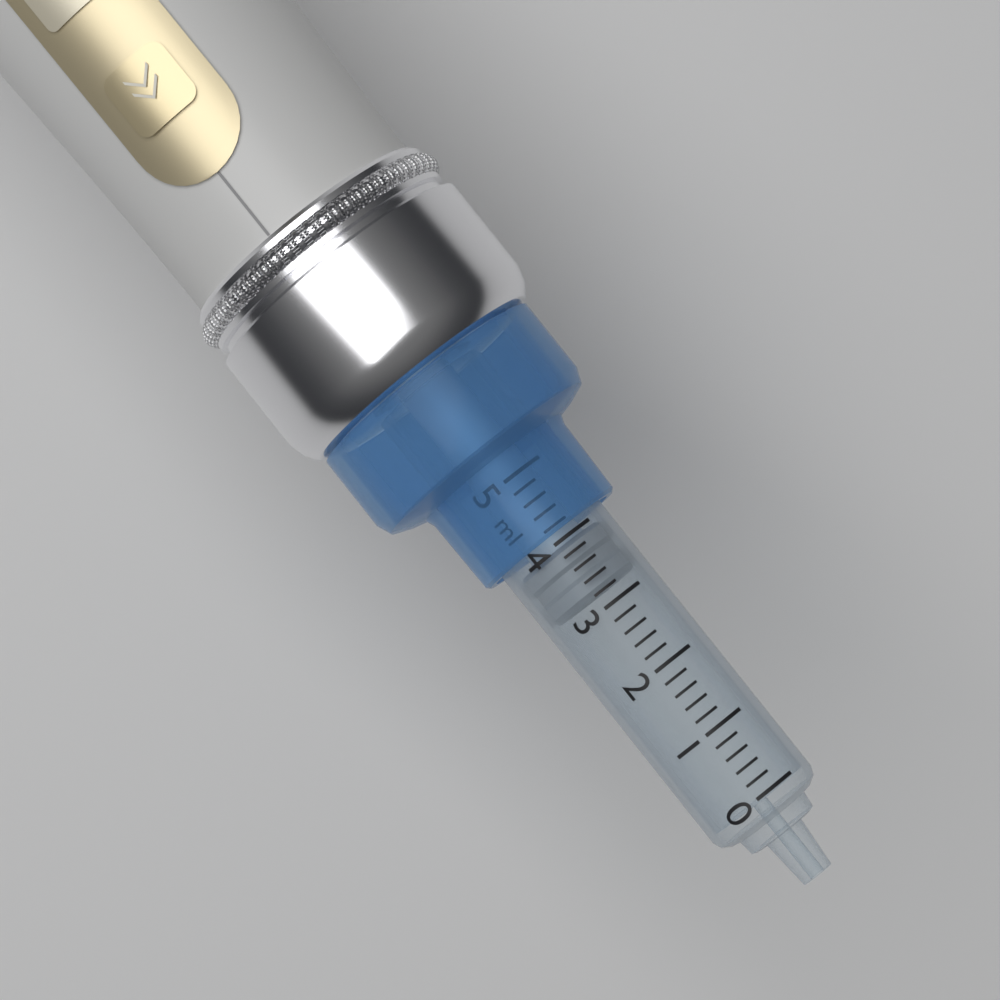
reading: 3.2 ml
